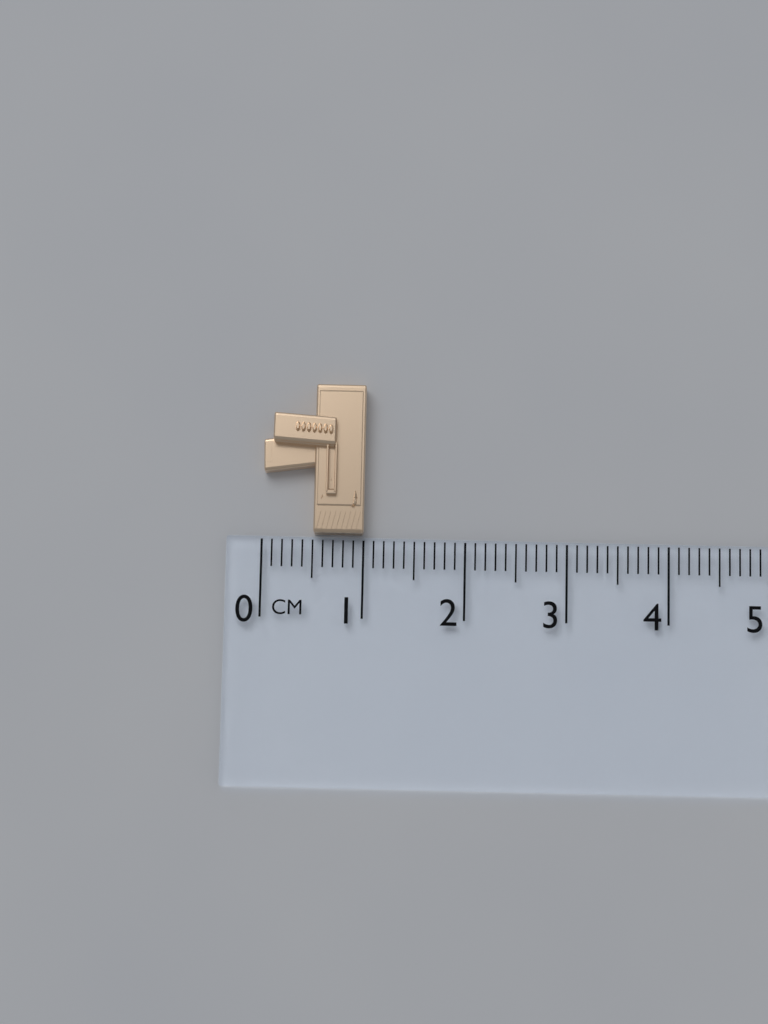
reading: 1.0 cm
